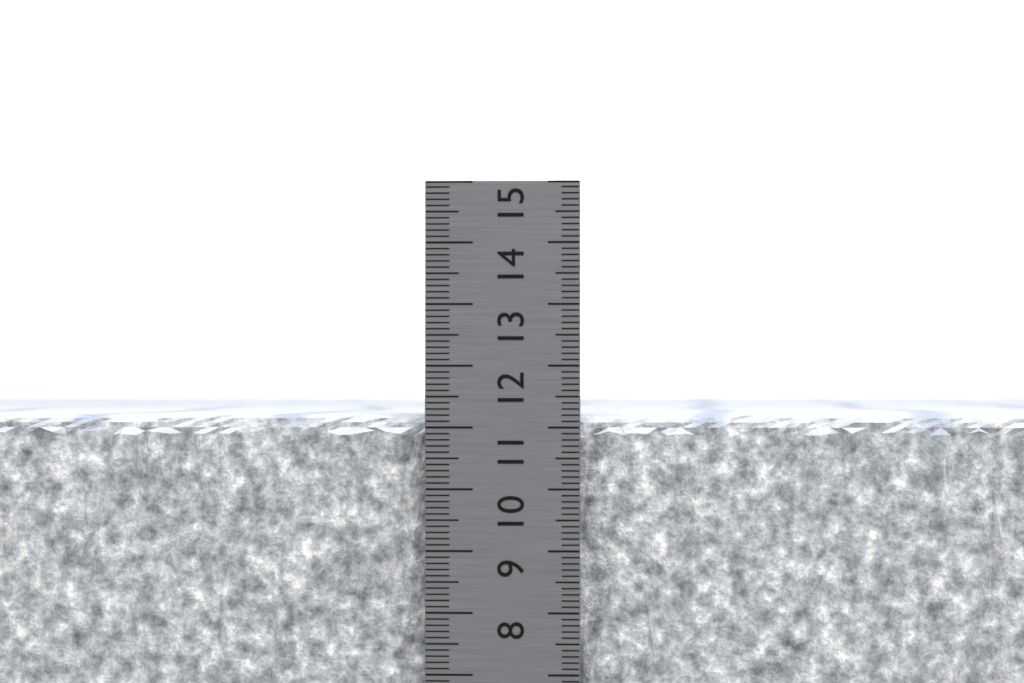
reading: 11.2 cm
